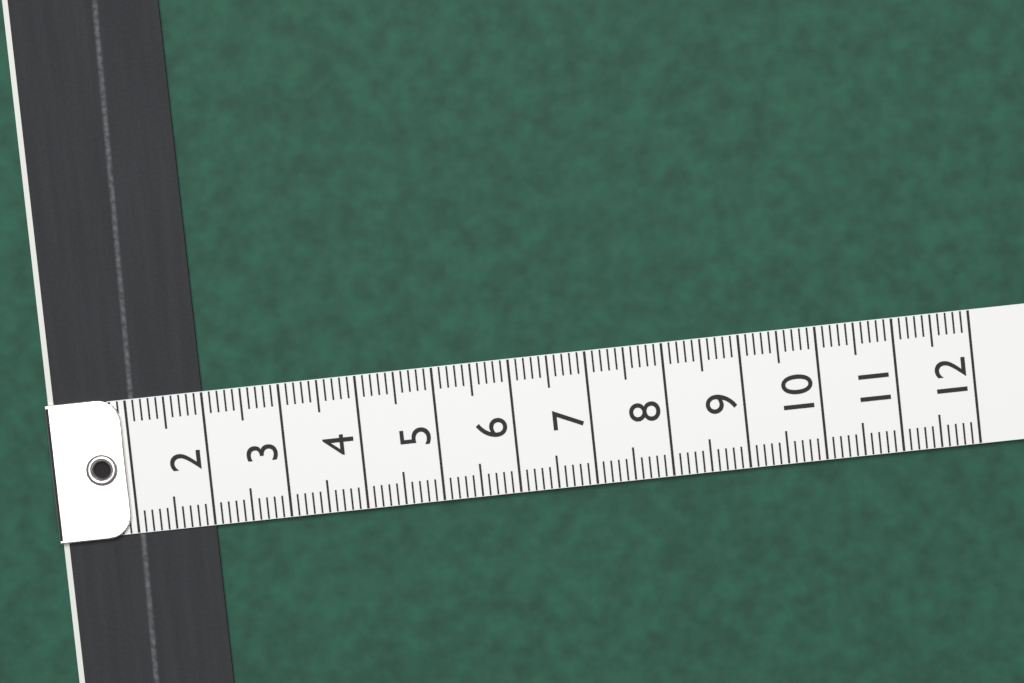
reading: 2.0 (no unit)
